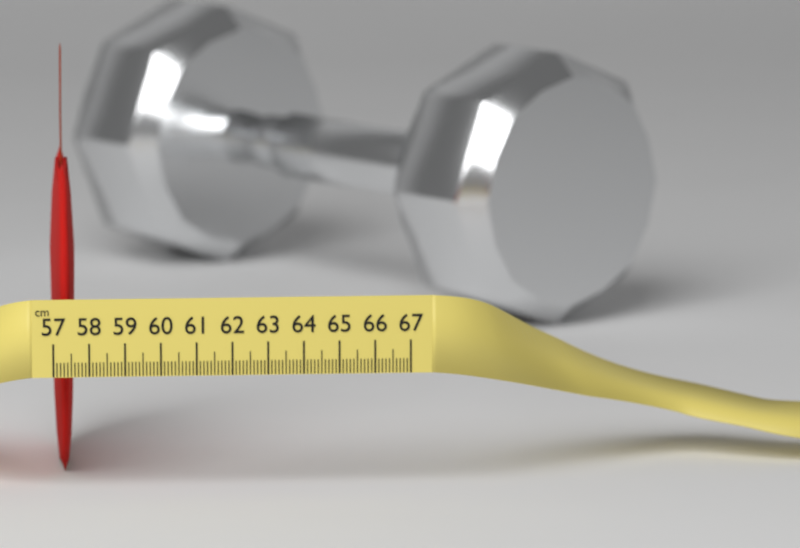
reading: 57.7 cm
